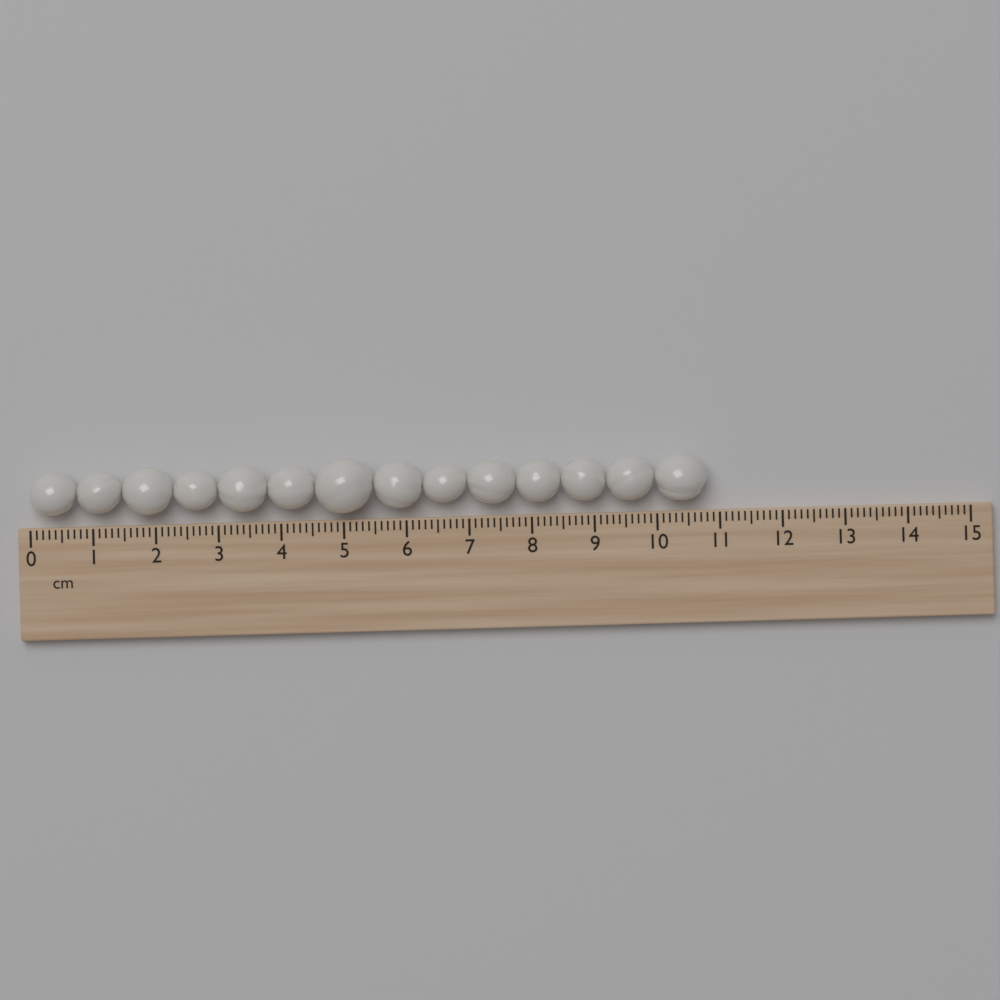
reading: 10.8 cm
